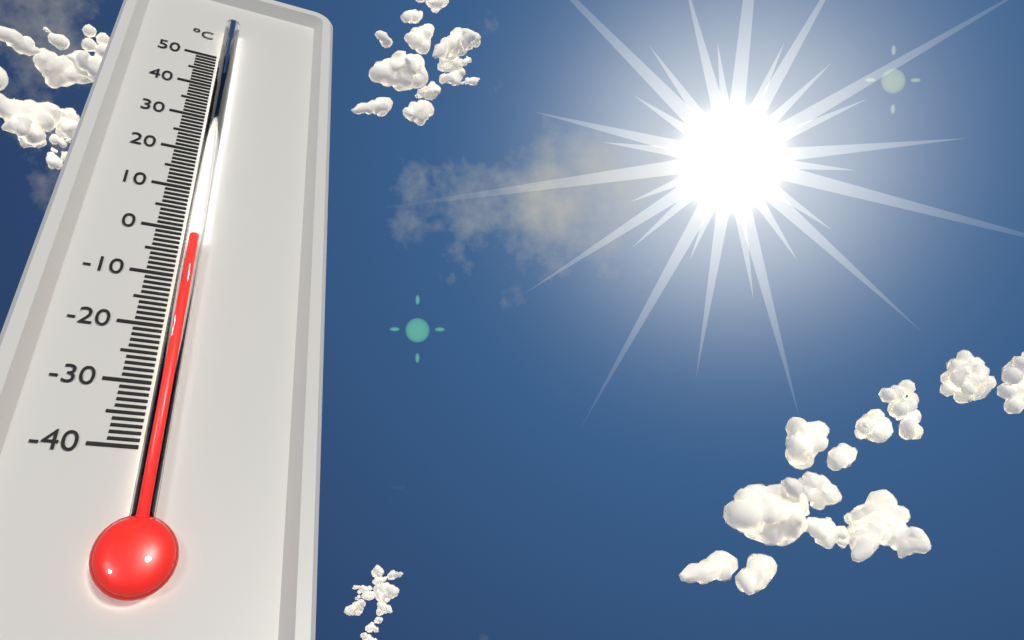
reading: -3 °C
